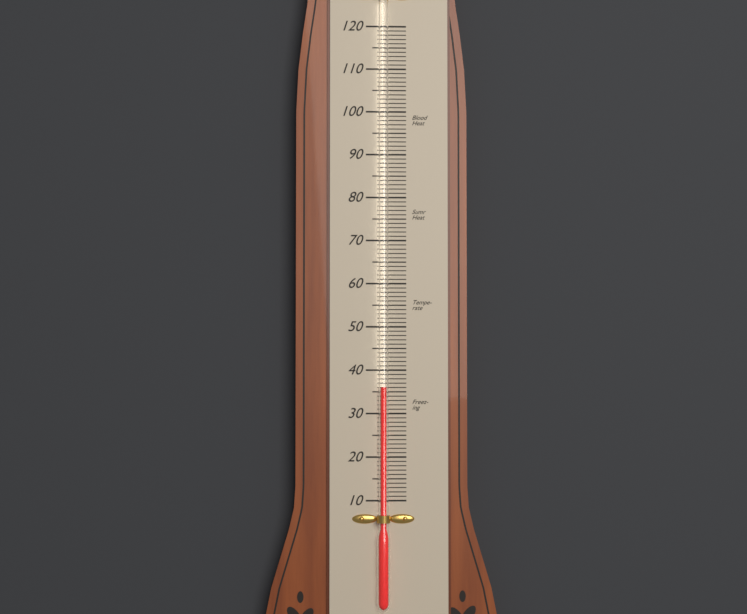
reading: 36 (no unit)
